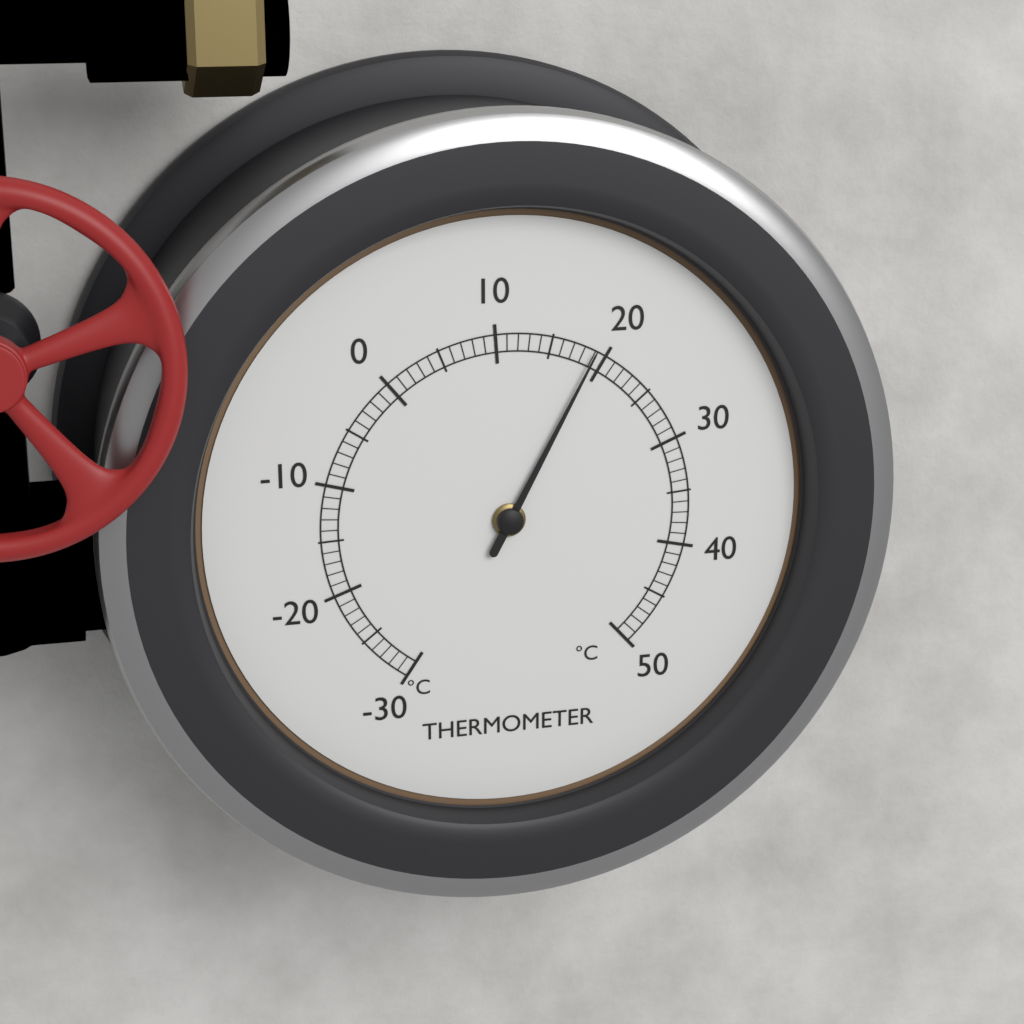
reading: 19 °C
